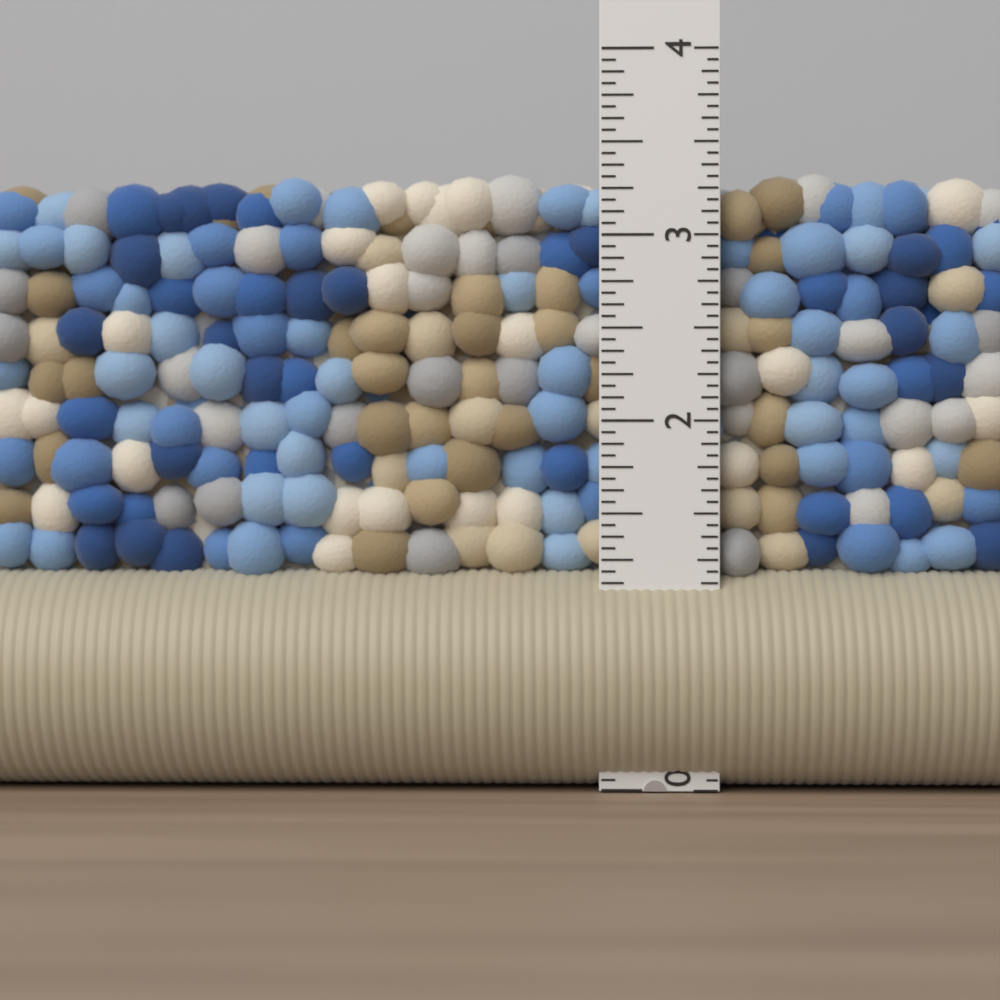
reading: 3.3750 in
